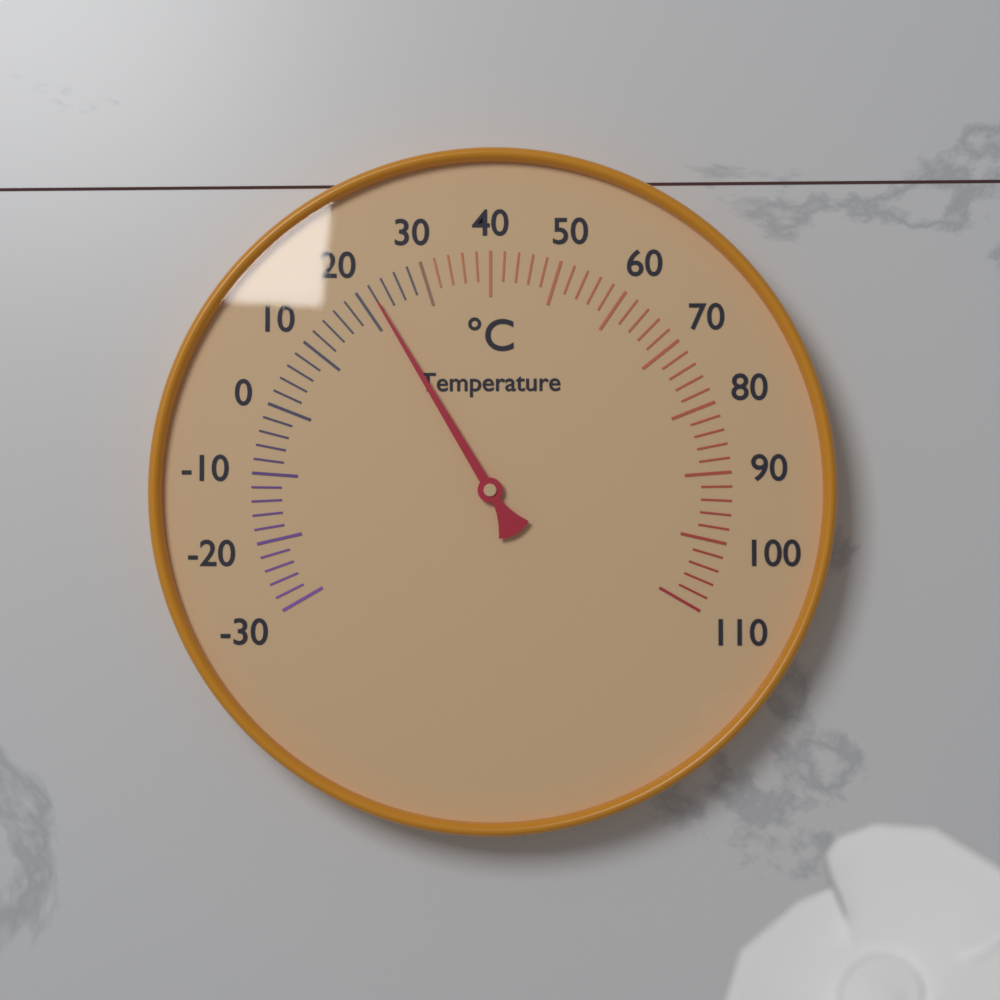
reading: 22 °C
